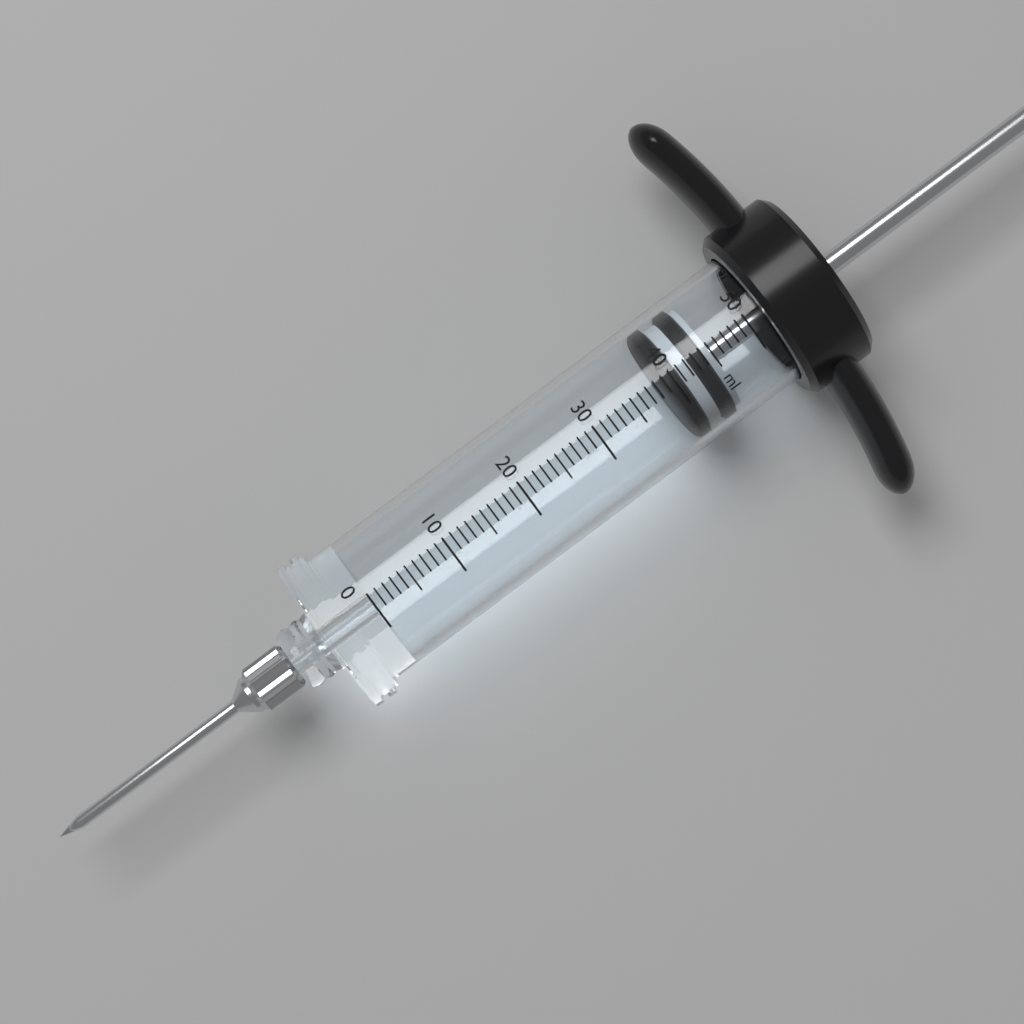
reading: 39 ml
